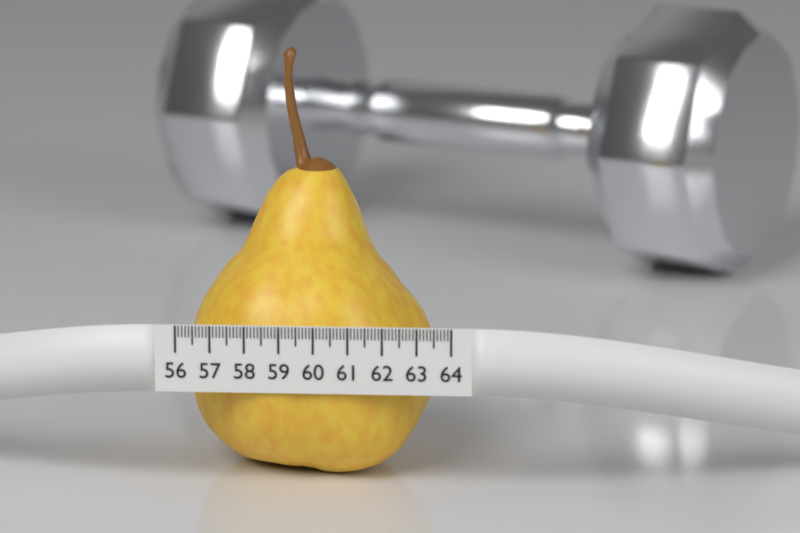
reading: 63.4 (no unit)
